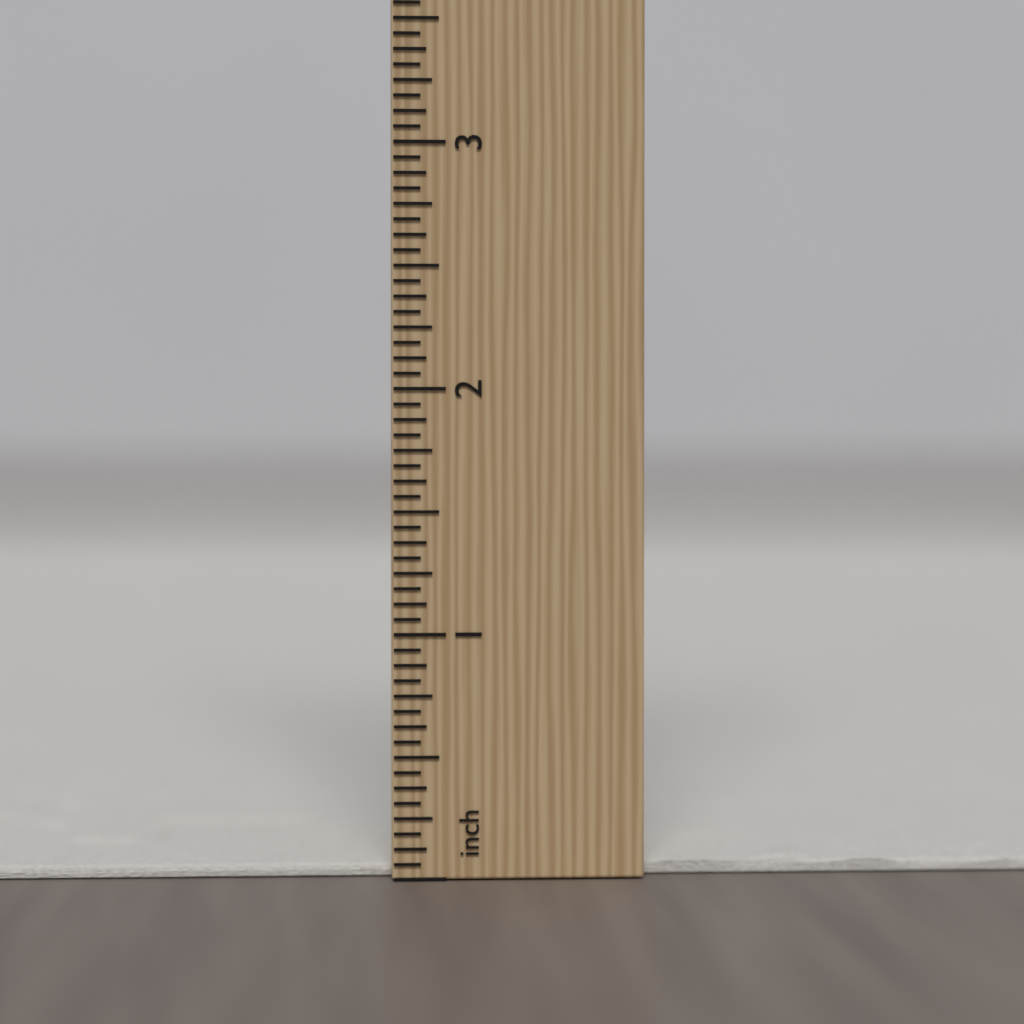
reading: 0.0625 inch
